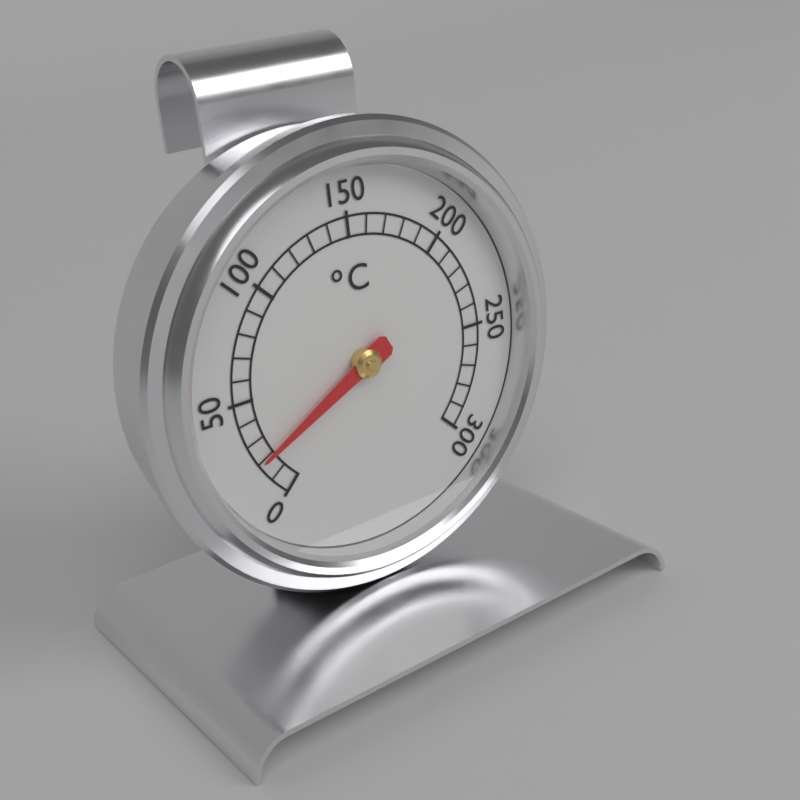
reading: 20 °C
